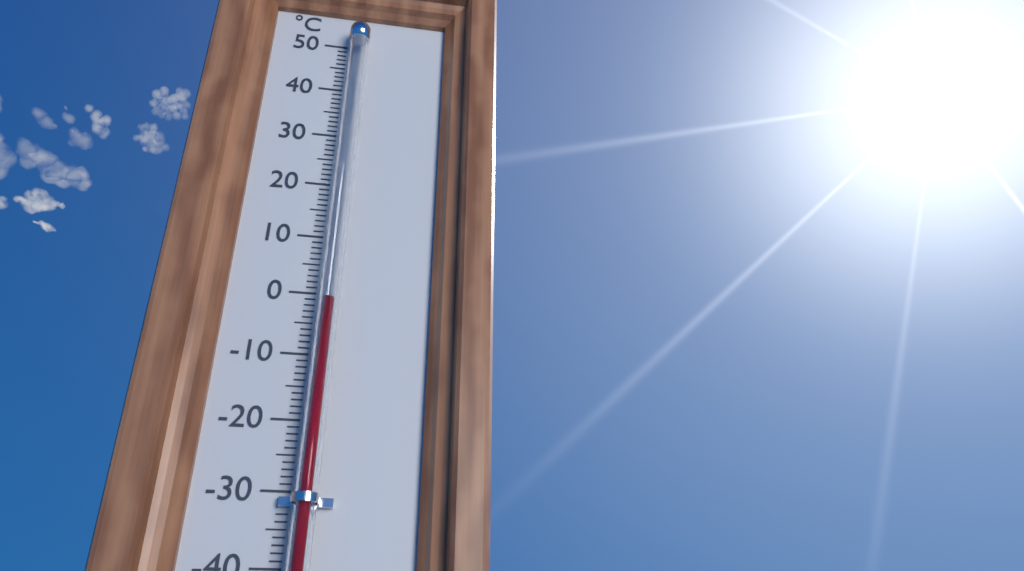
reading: -2 °C
